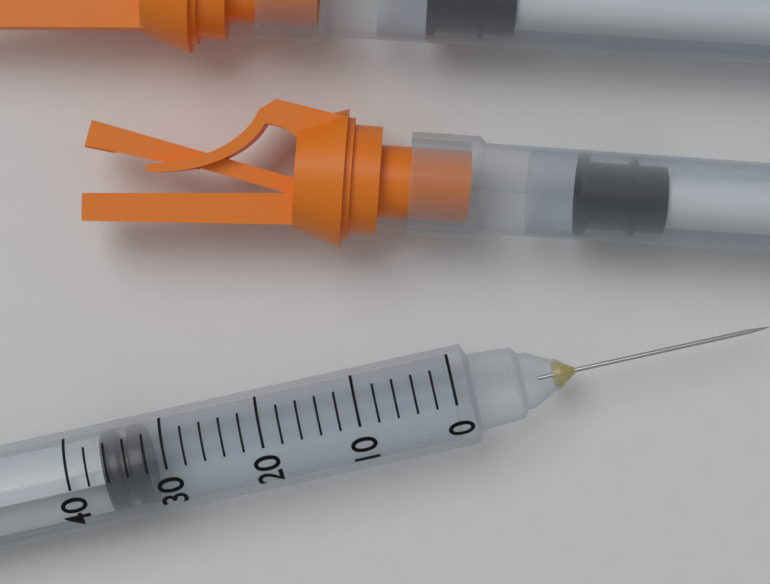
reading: 32 (no unit)
